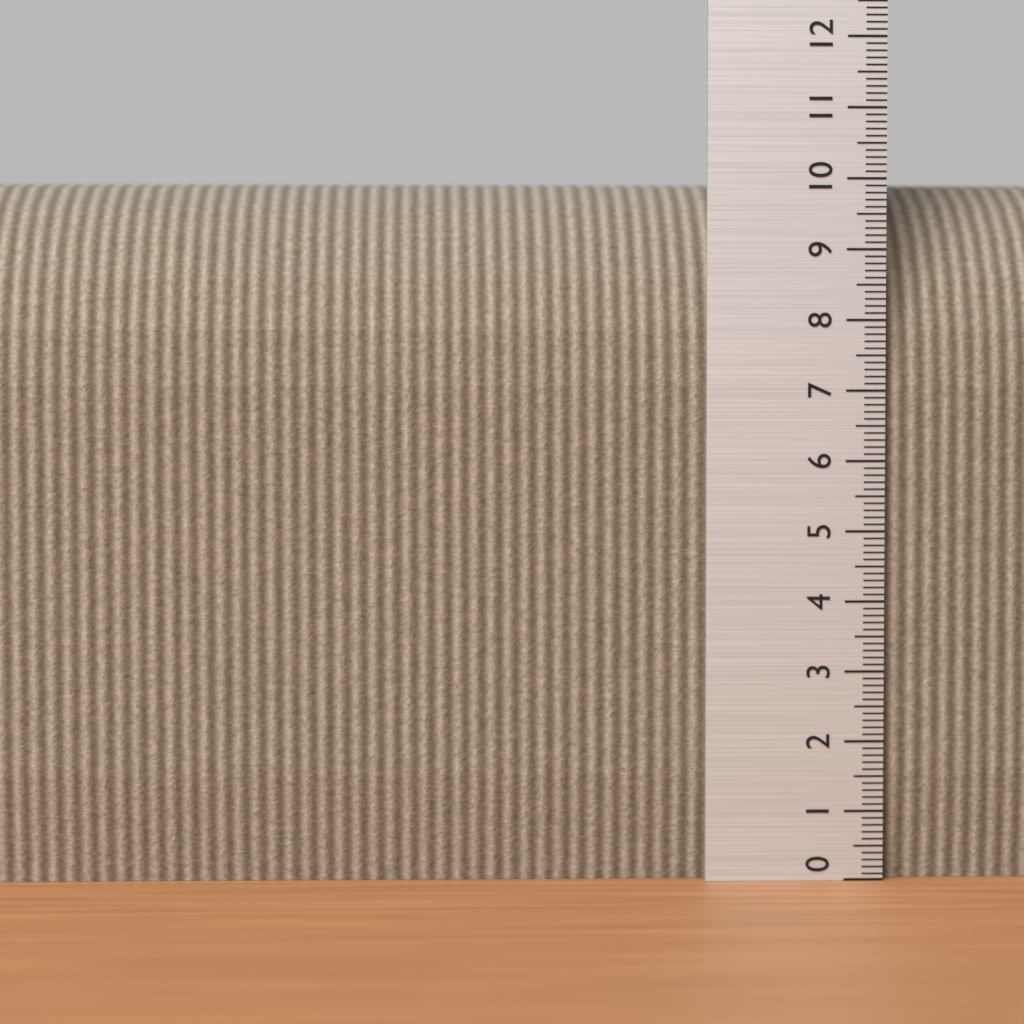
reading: 10.1 (no unit)
